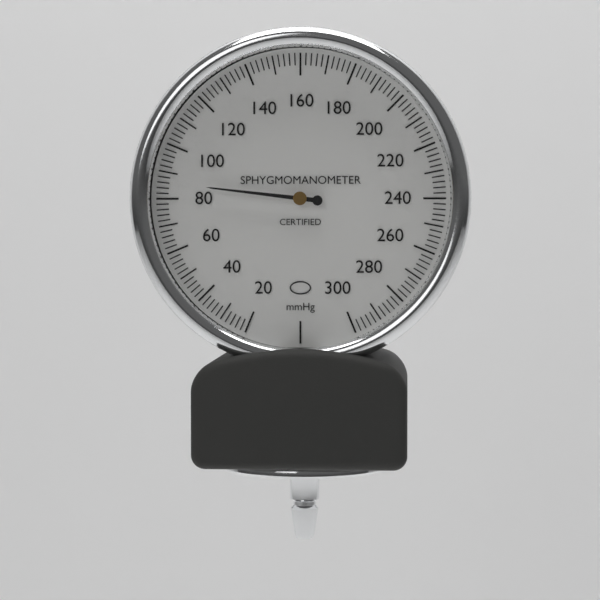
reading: 86 mmHg
